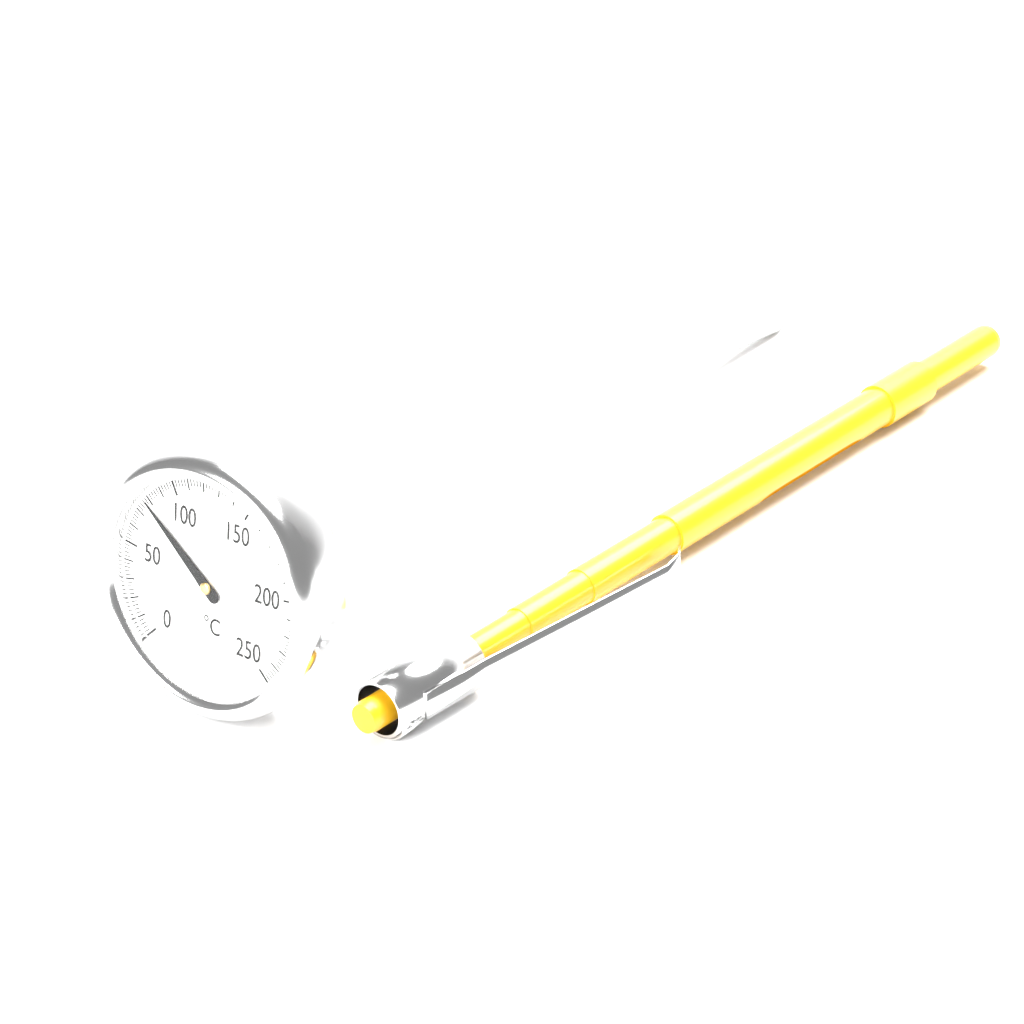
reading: 78 °C
